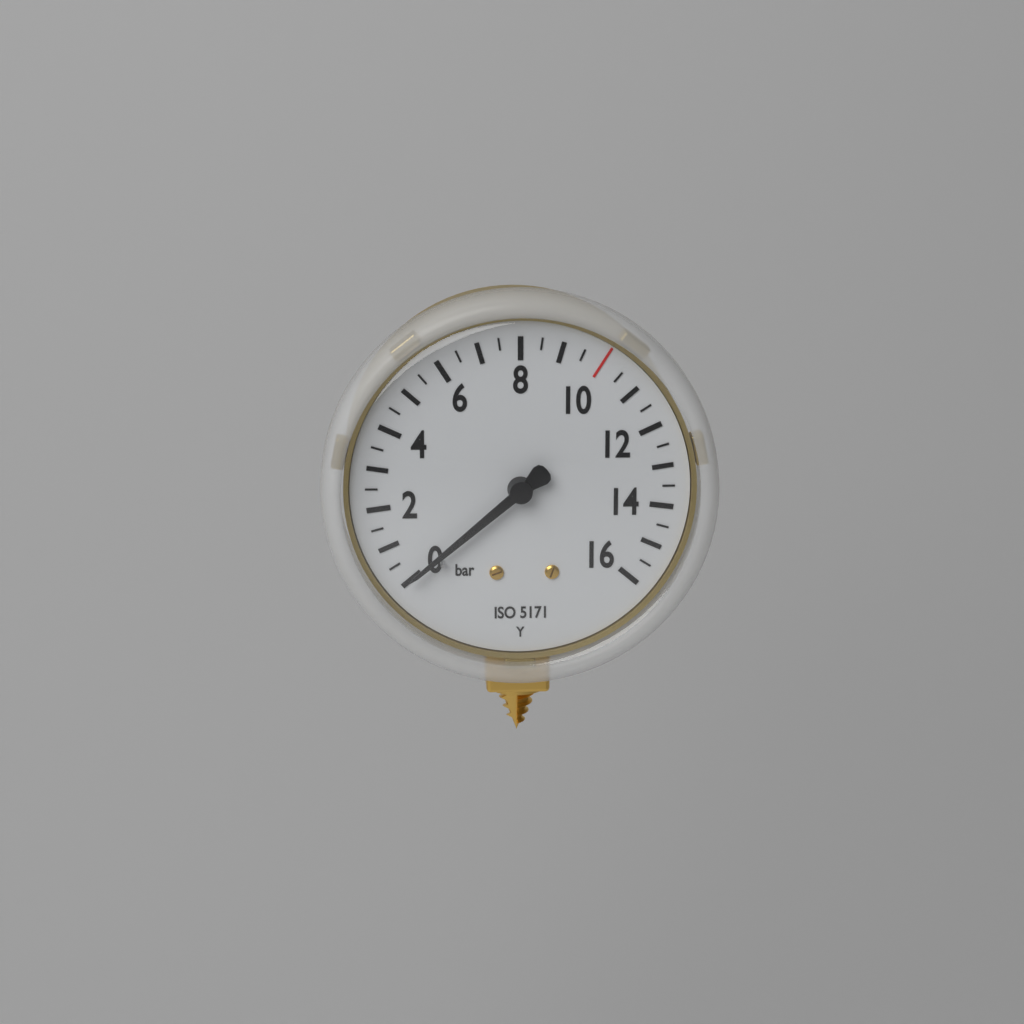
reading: 0.0 bar
